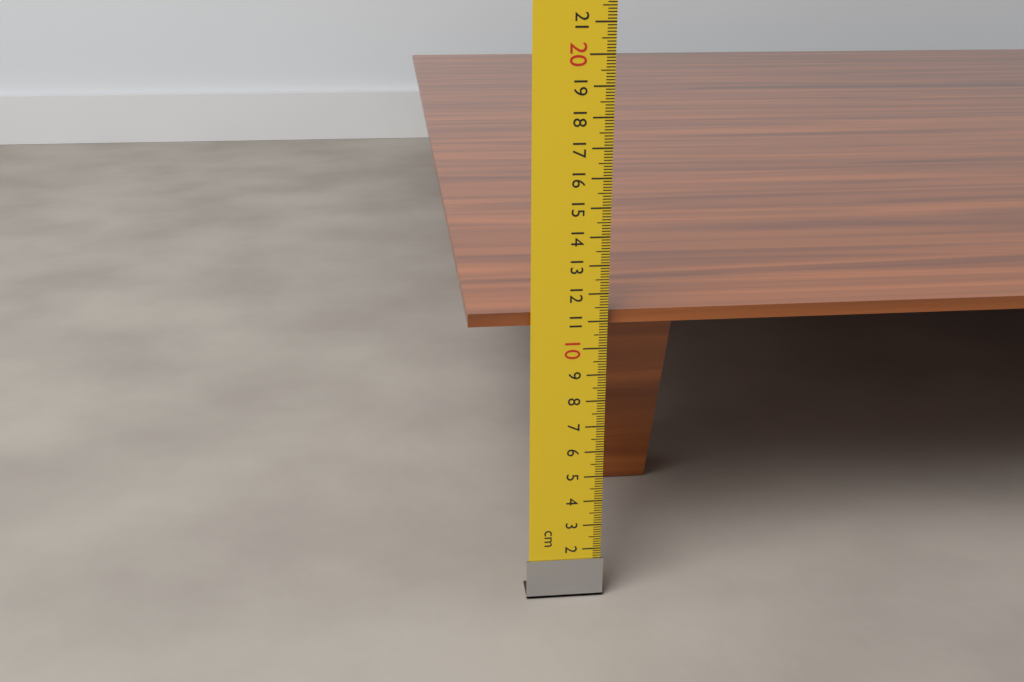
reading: 11.3 cm
